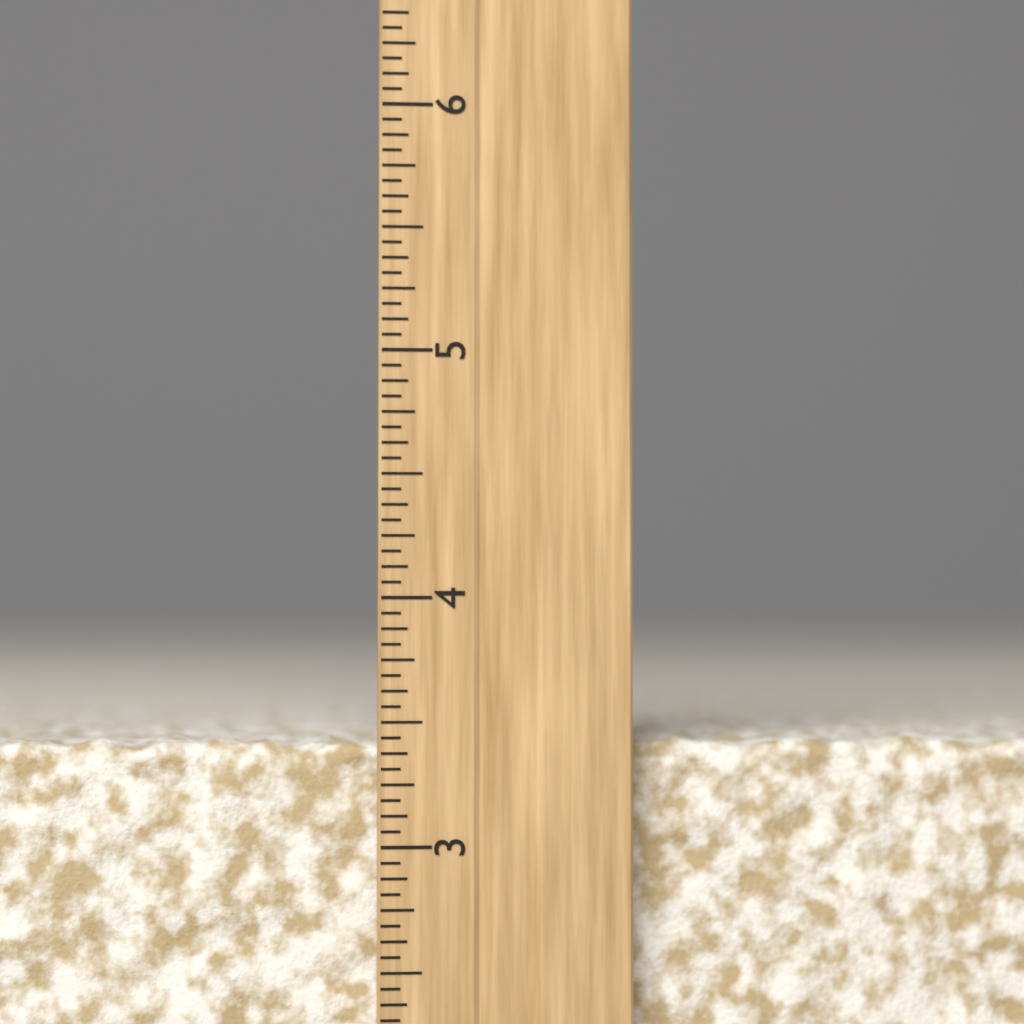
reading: 3.4375 inch
